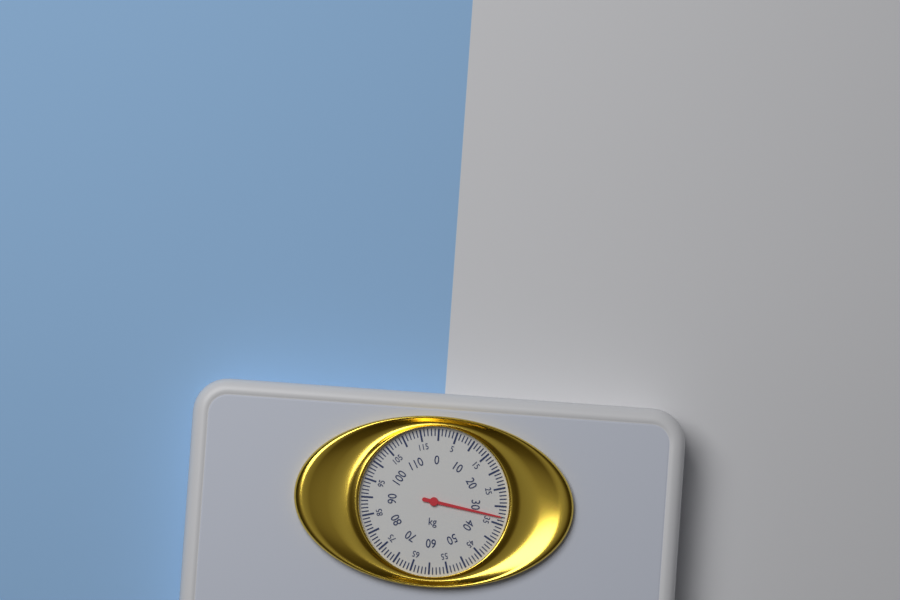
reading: 33 kg
